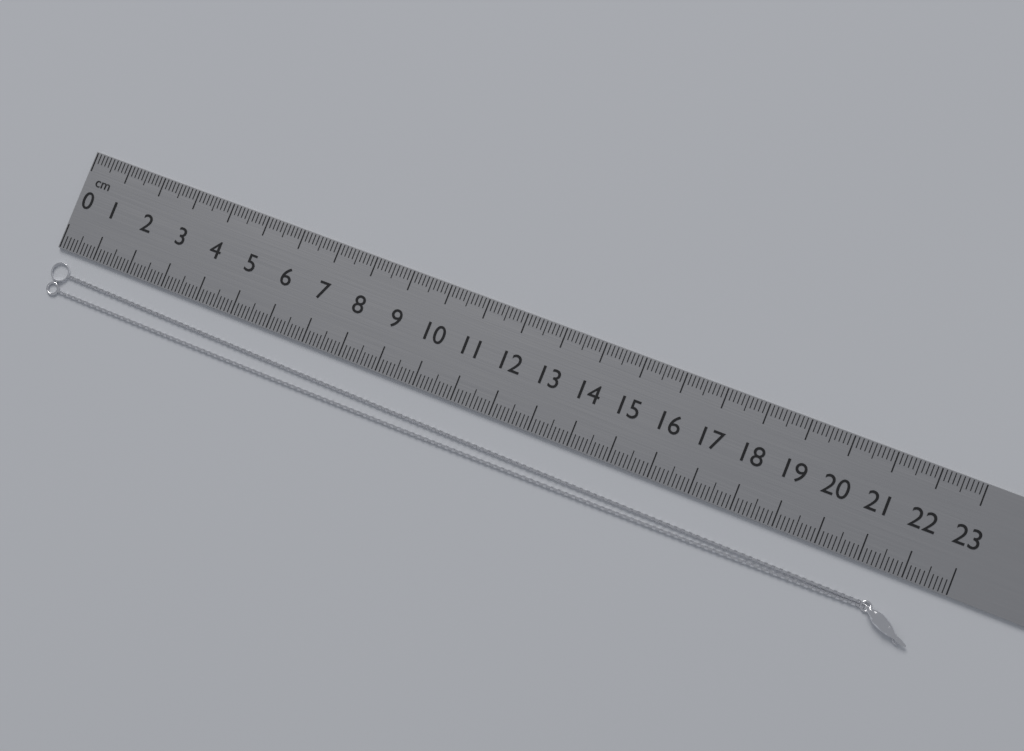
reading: 22.6 cm
